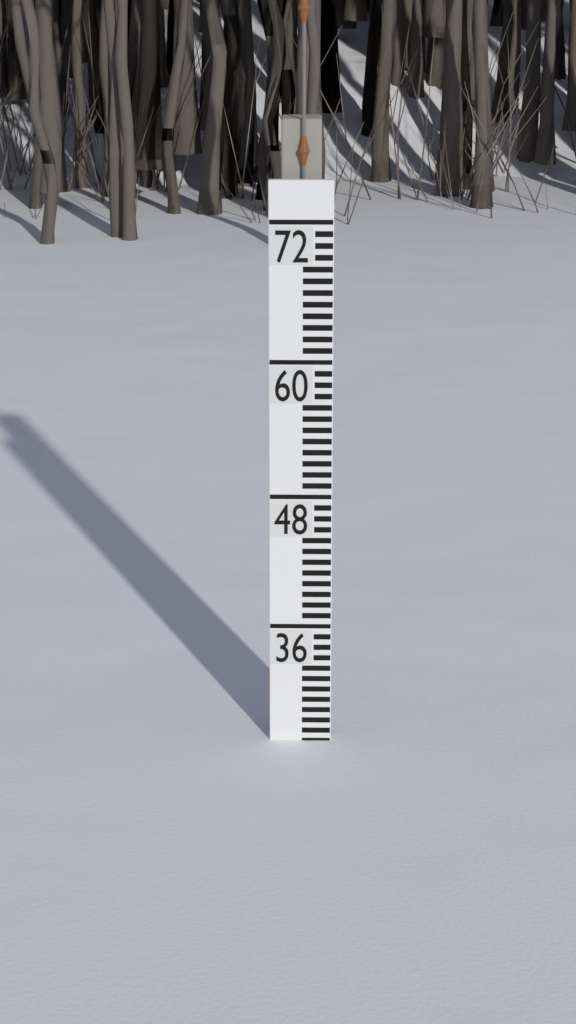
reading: 25 (no unit)
